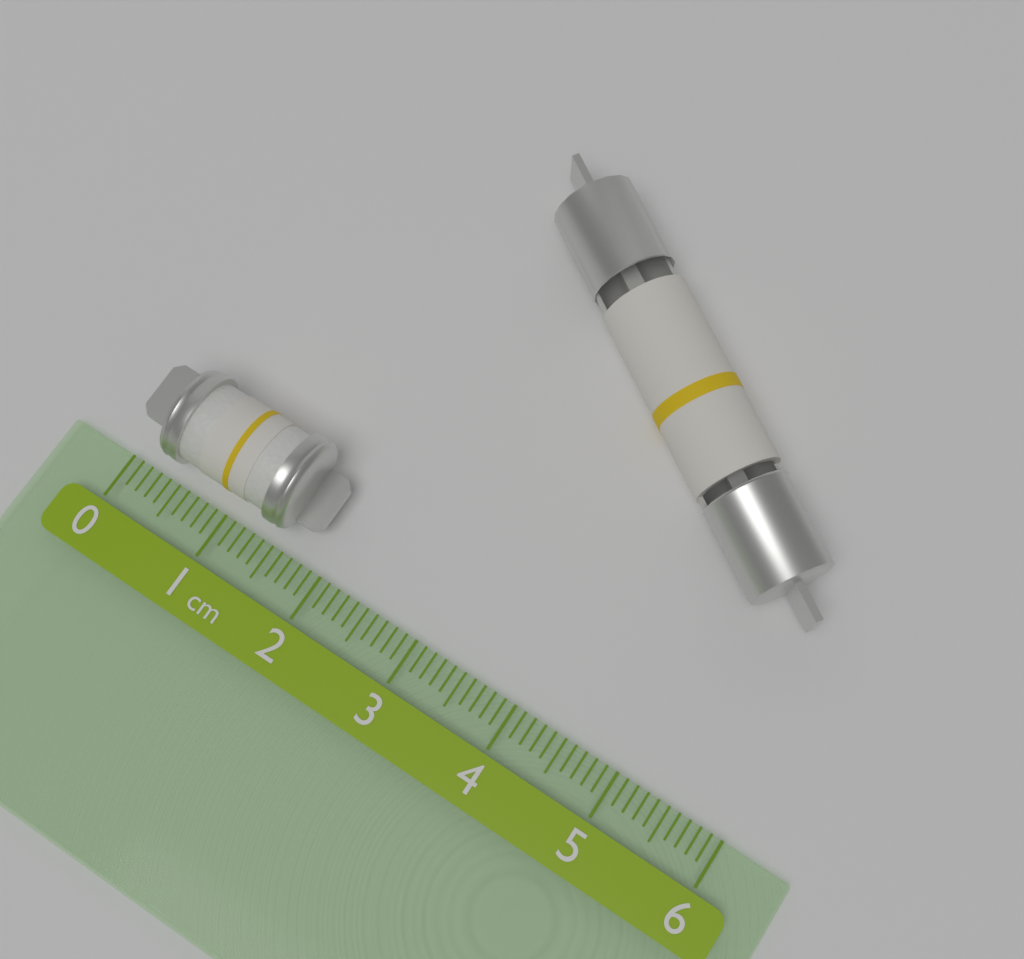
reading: 1.8 cm
